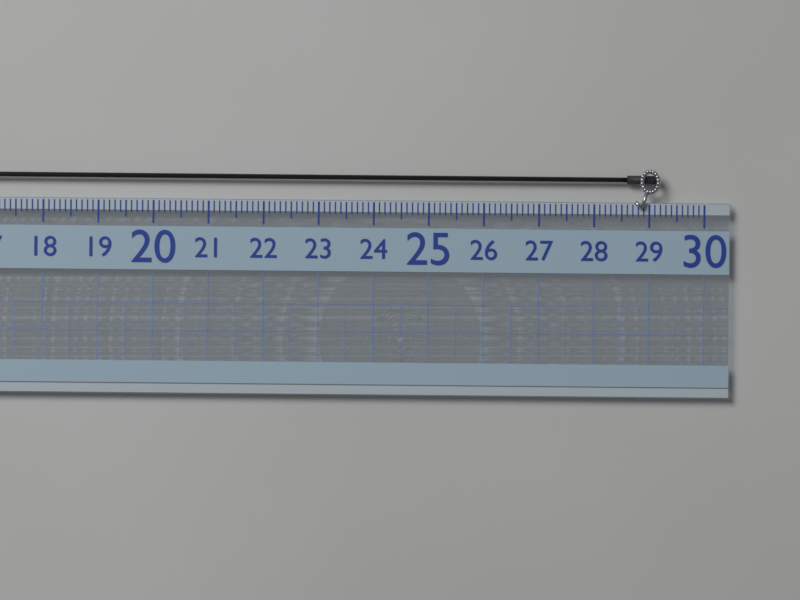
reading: 29.2 (no unit)
